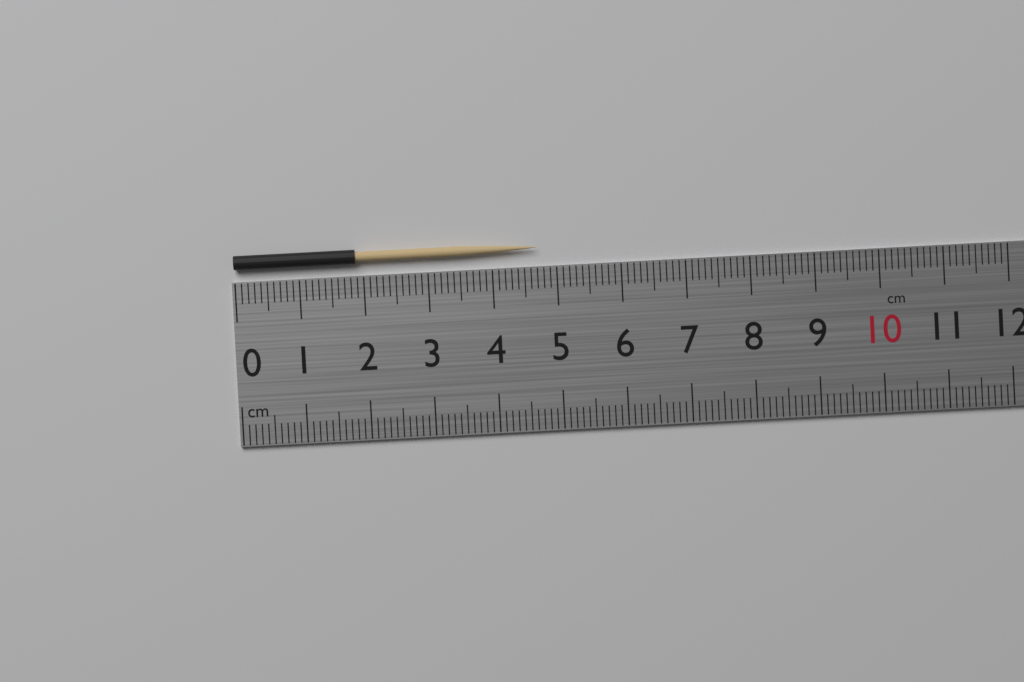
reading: 4.7 cm
